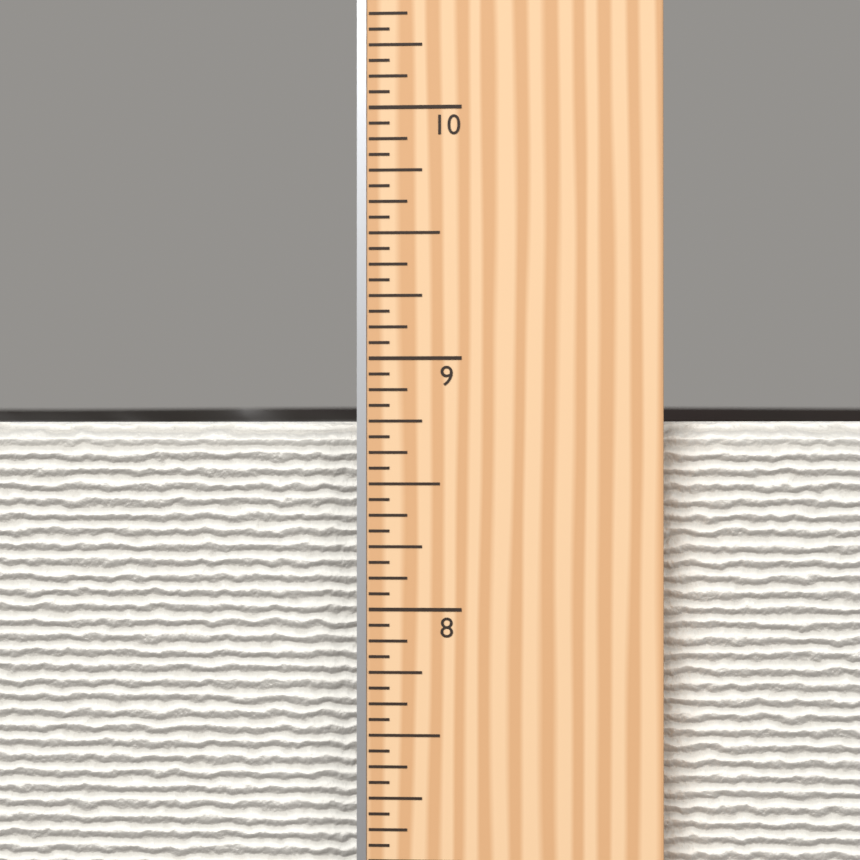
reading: 8.7500 in
